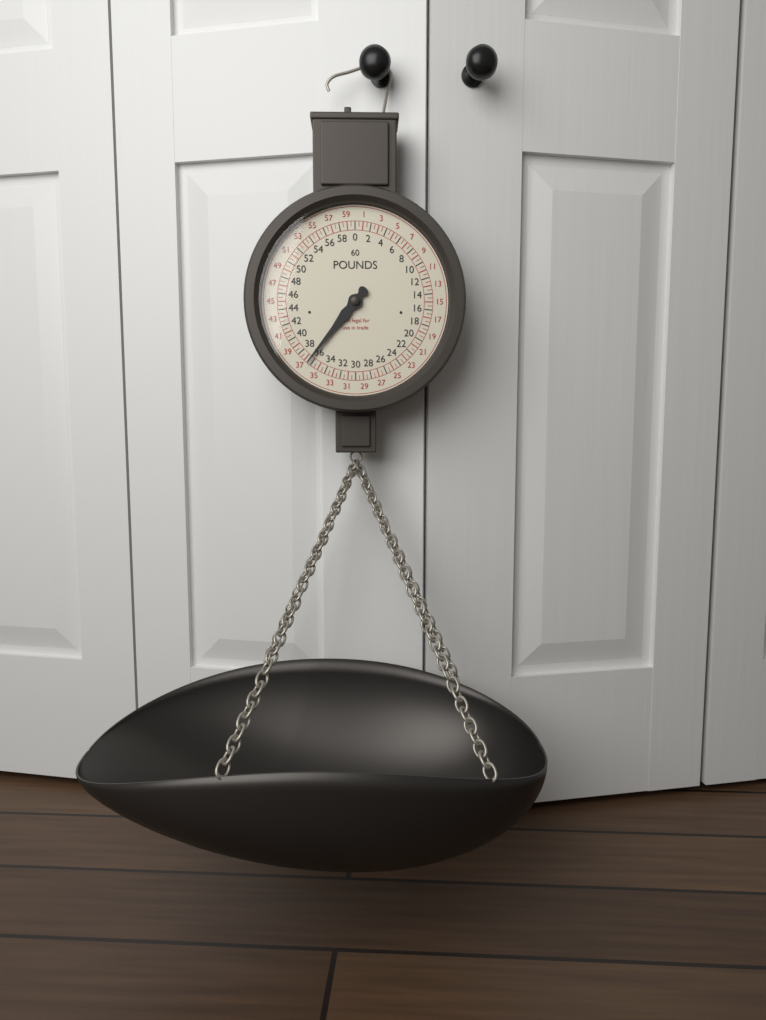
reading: 36.5 lb
